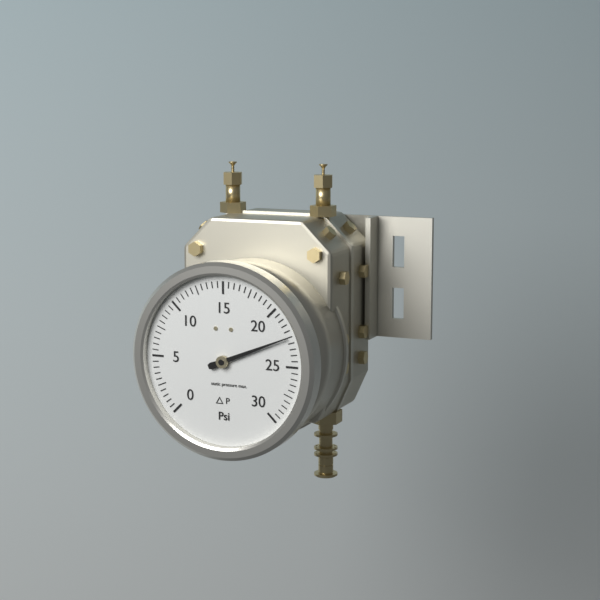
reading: 22.5 psi
